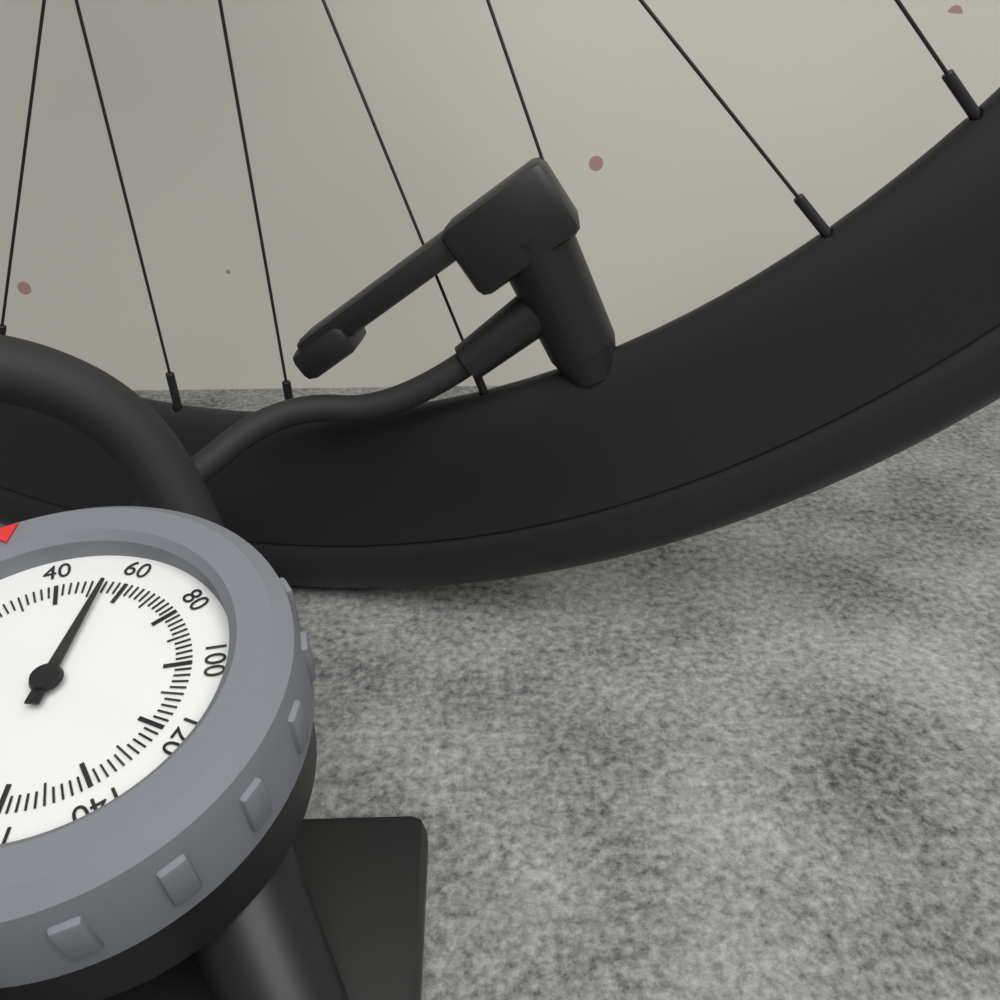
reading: 54 psi
